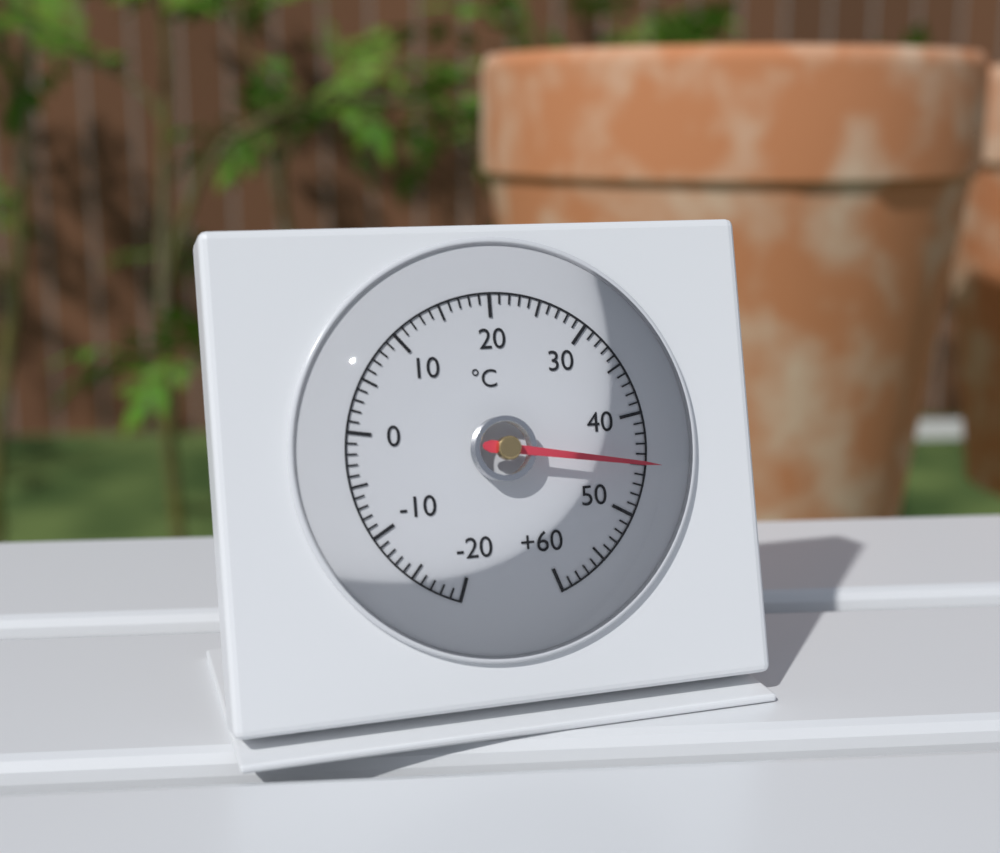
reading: 45 °C
